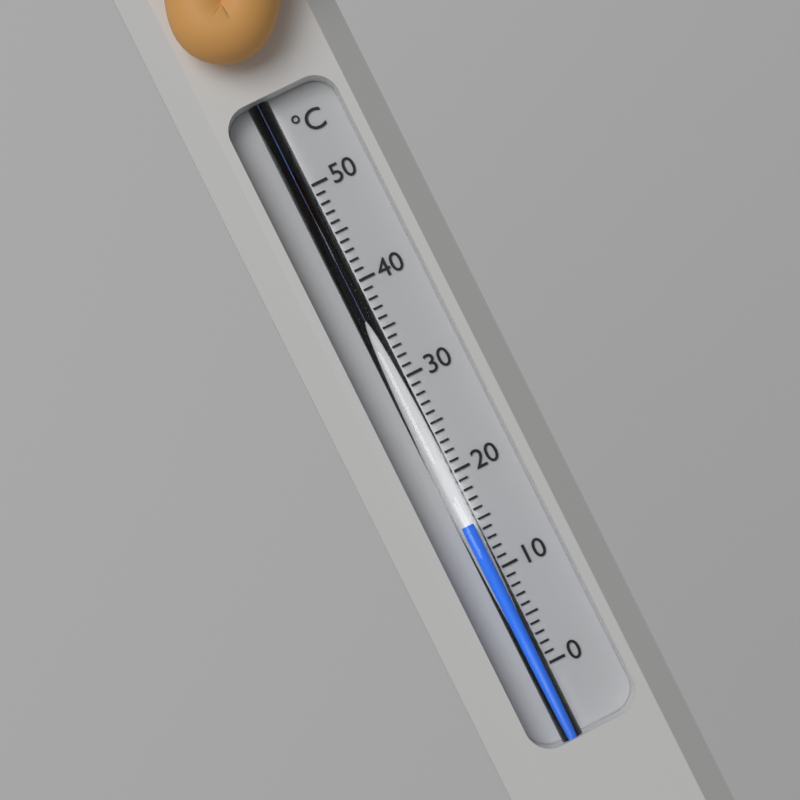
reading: 15 °C
